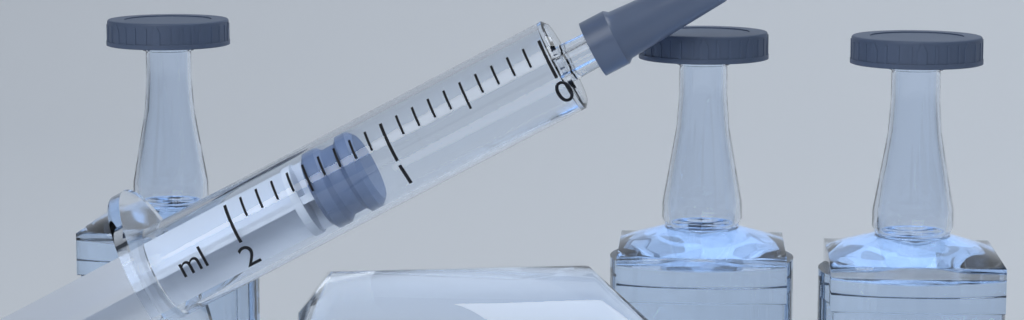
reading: 1.2 ml
